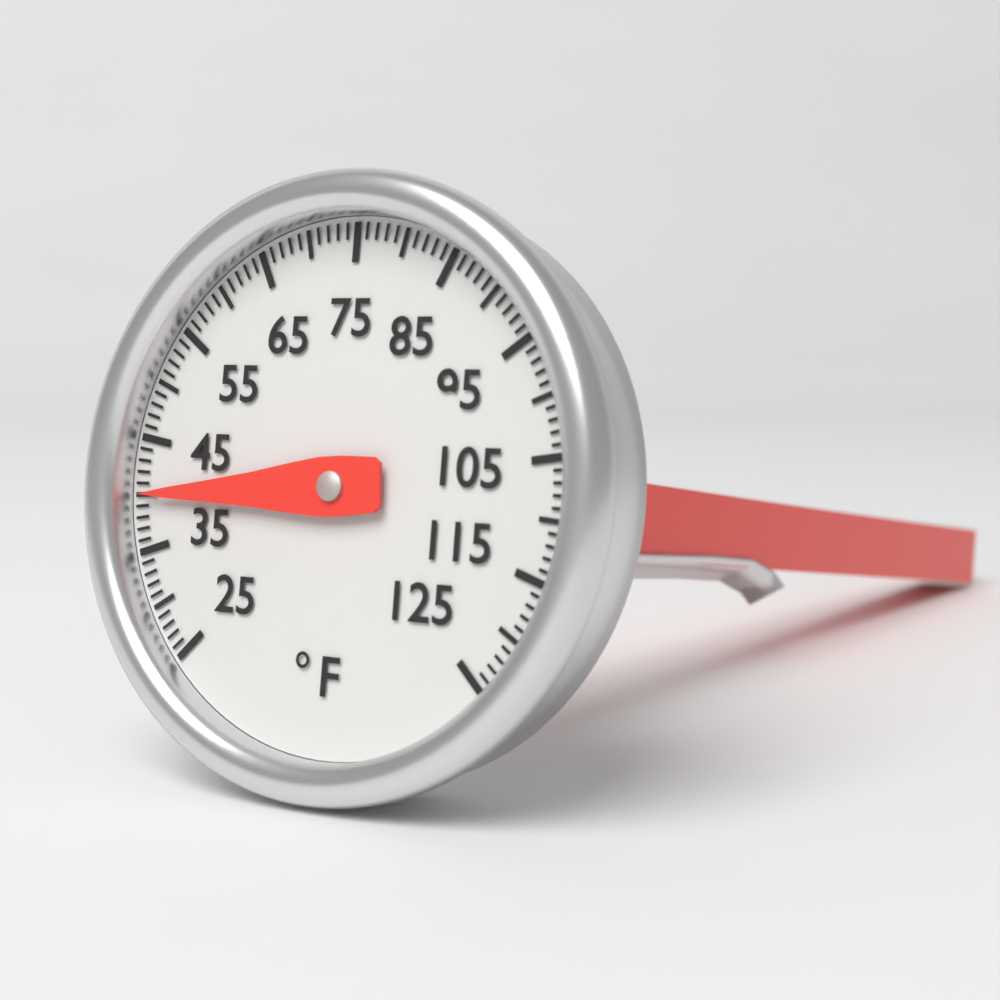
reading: 40 °F
